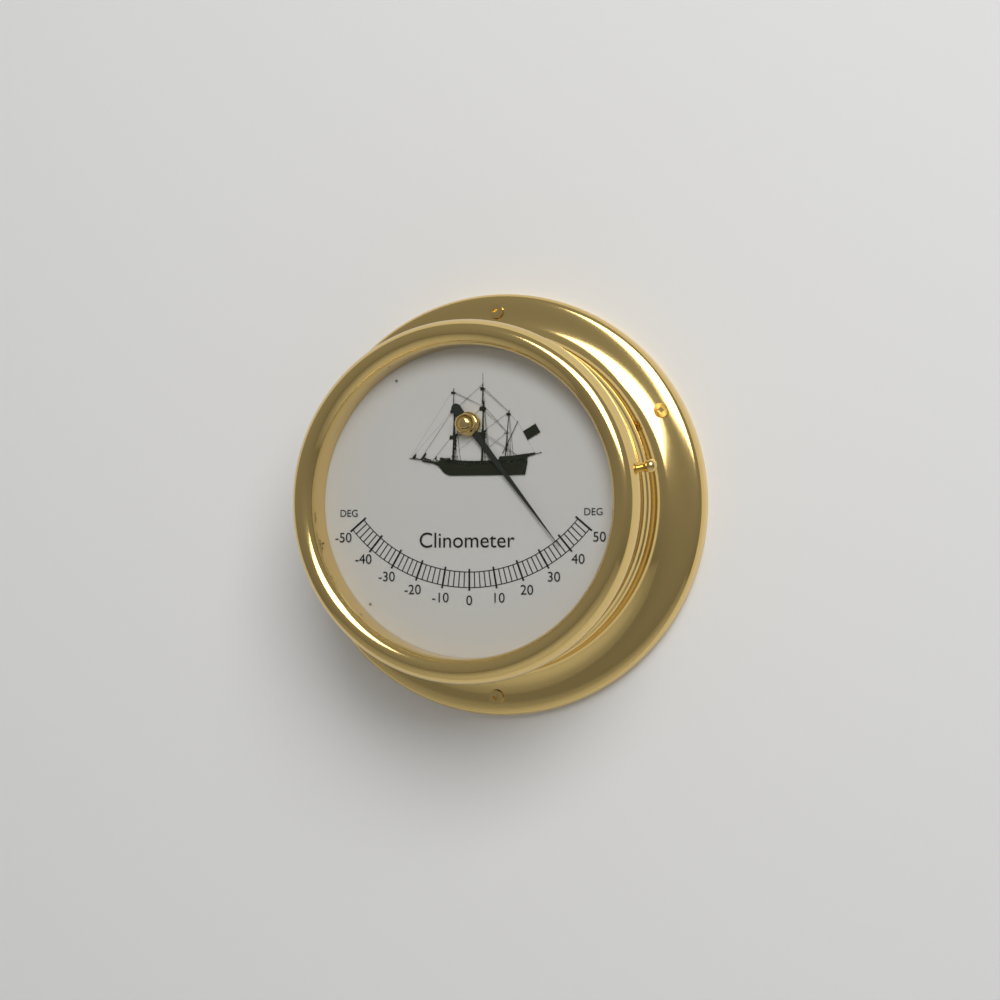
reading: 38 deg
